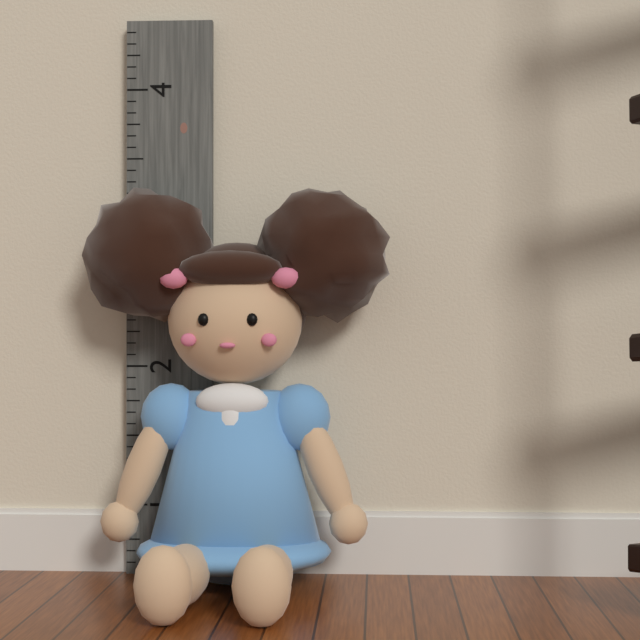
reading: 3.250000 (no unit)
